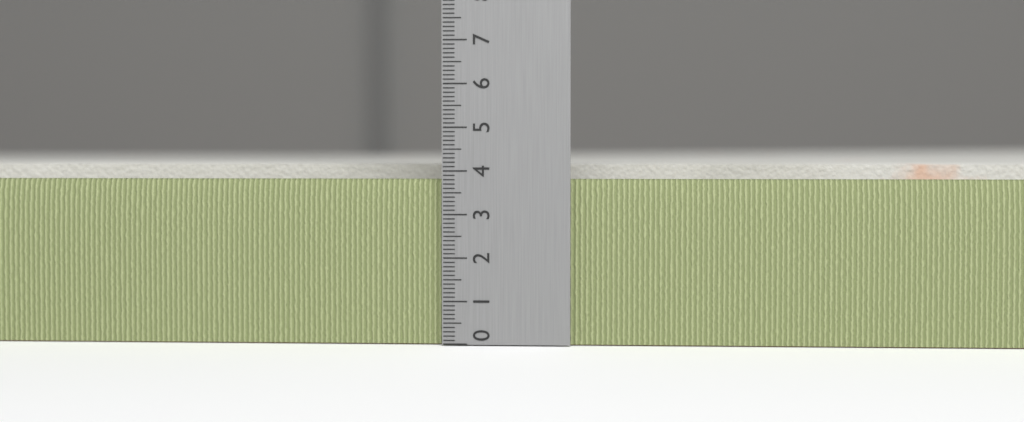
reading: 4.1 (no unit)
